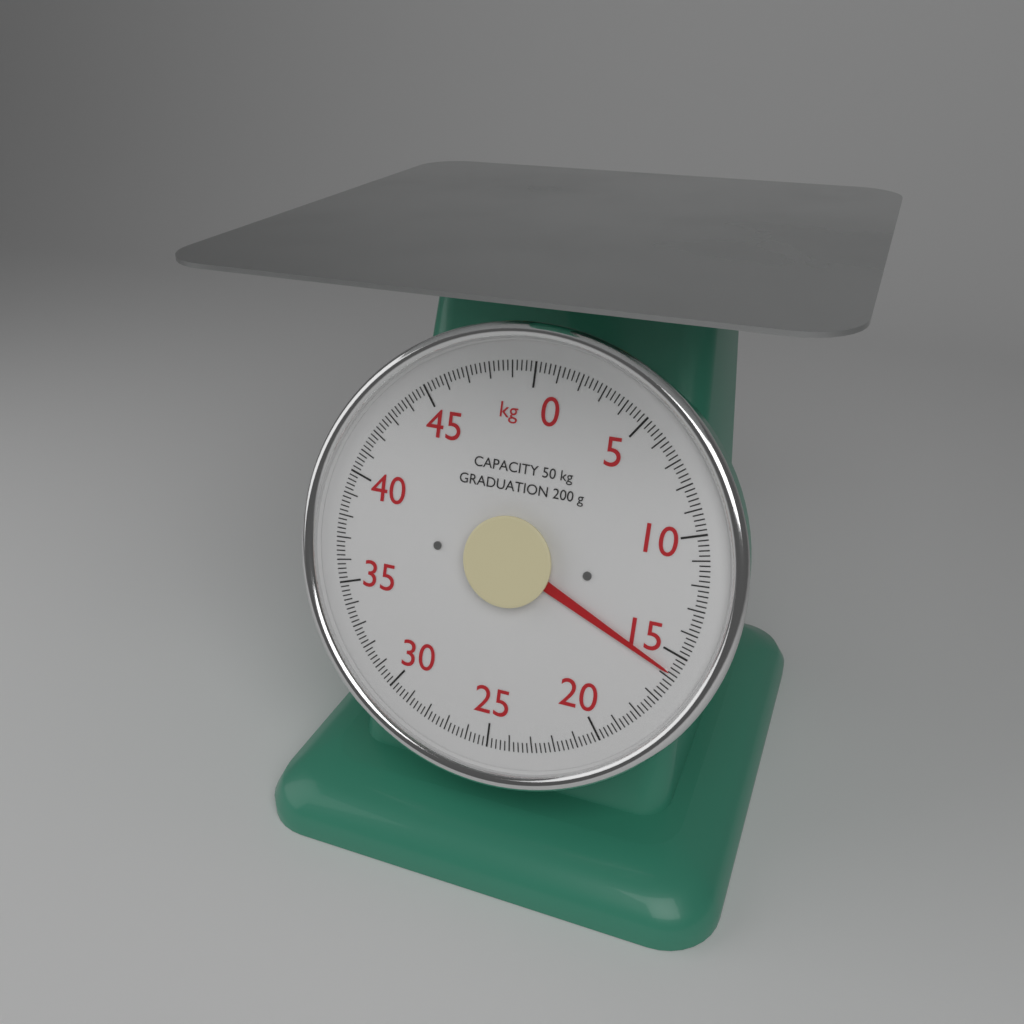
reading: 15.8 kg
